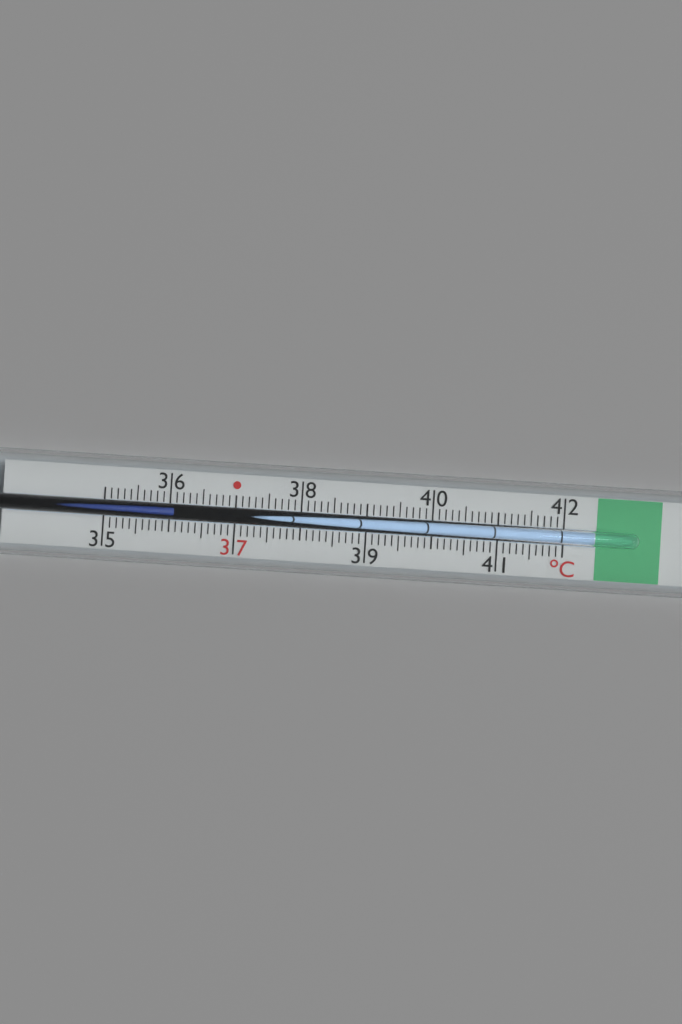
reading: 36.1 °C
